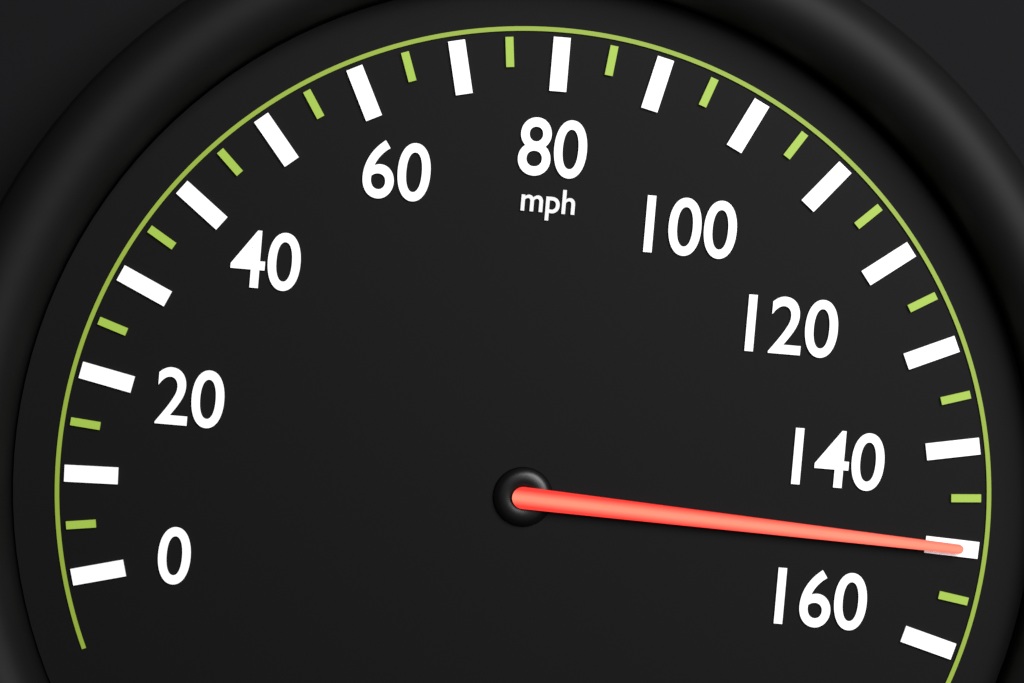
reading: 150 mph
